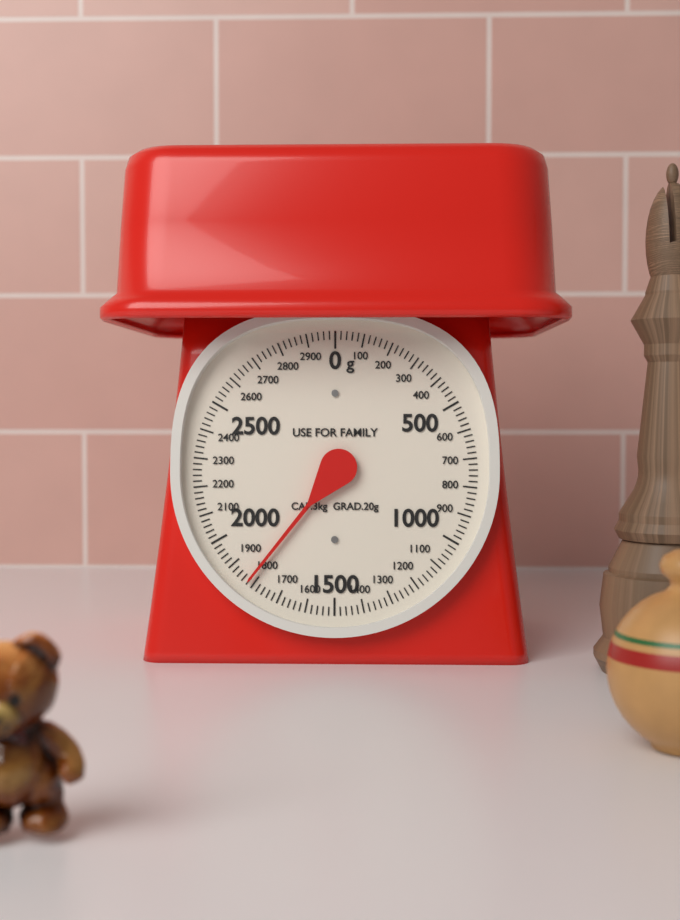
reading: 1820 g
